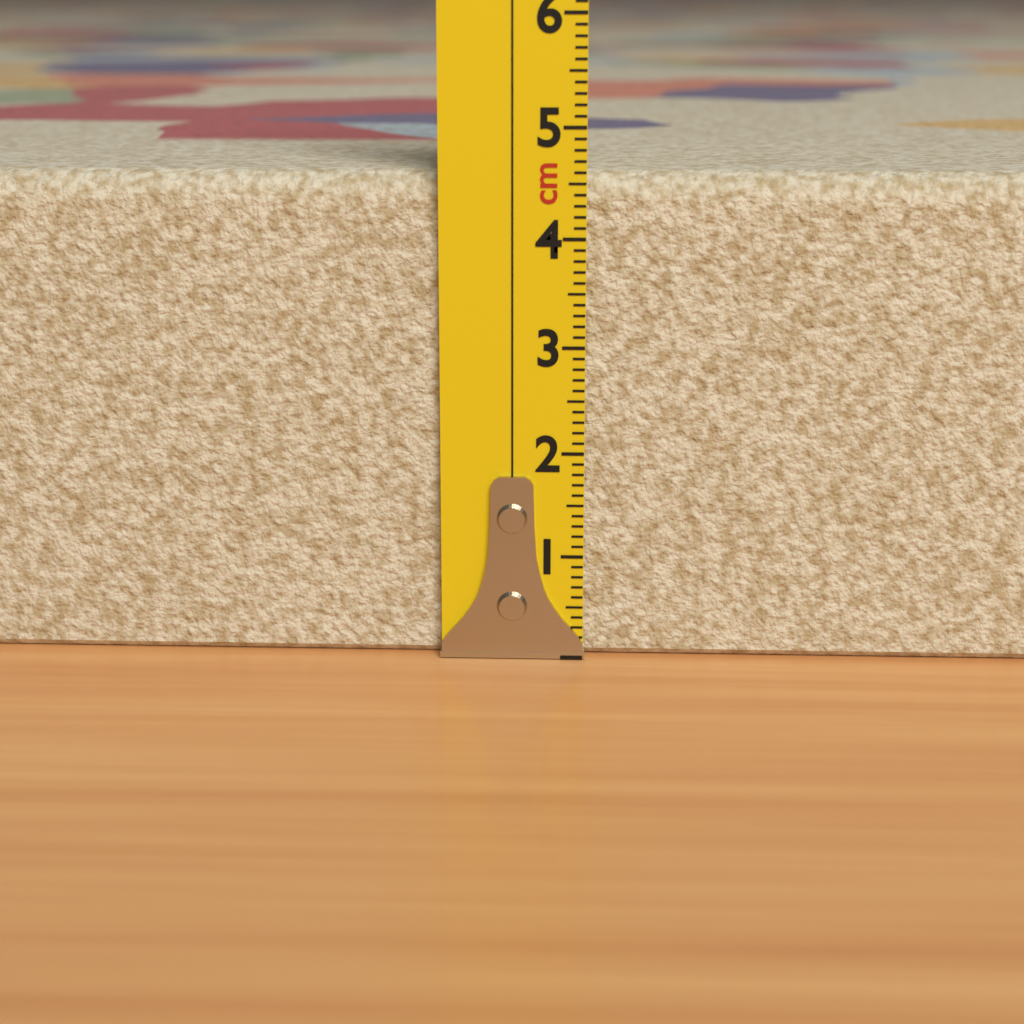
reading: 4.6 cm
